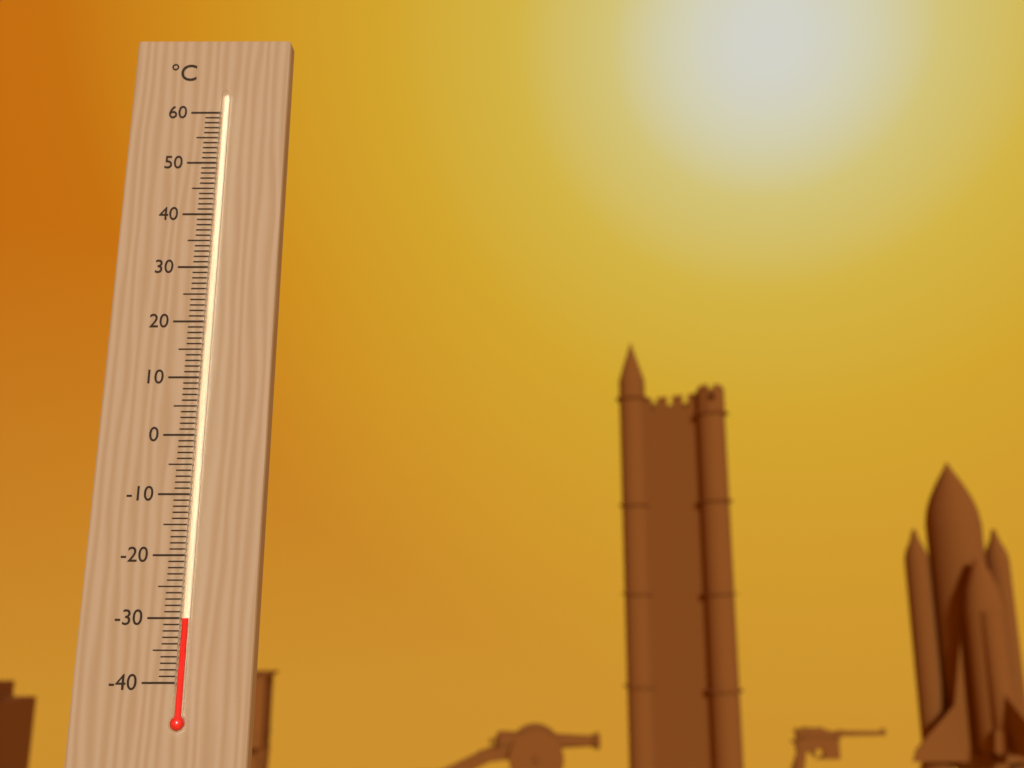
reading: -30 °C
